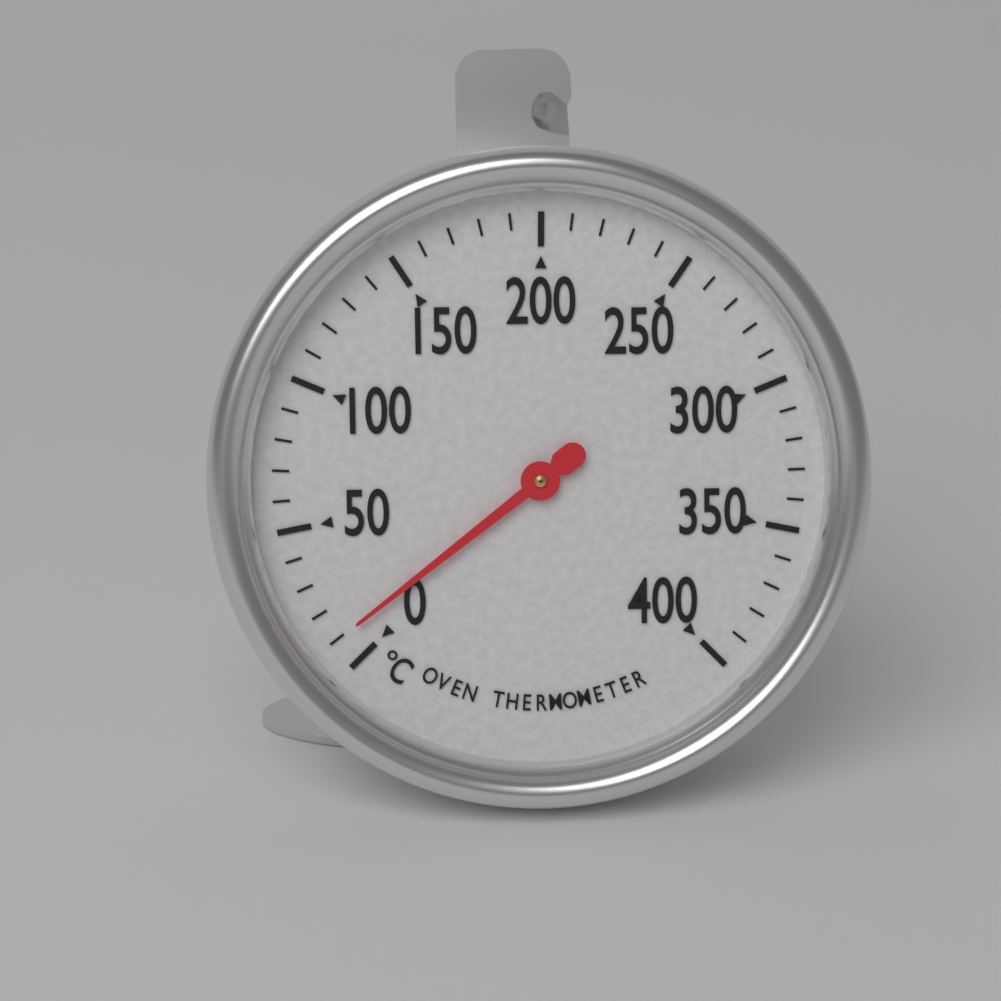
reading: 10 °C
